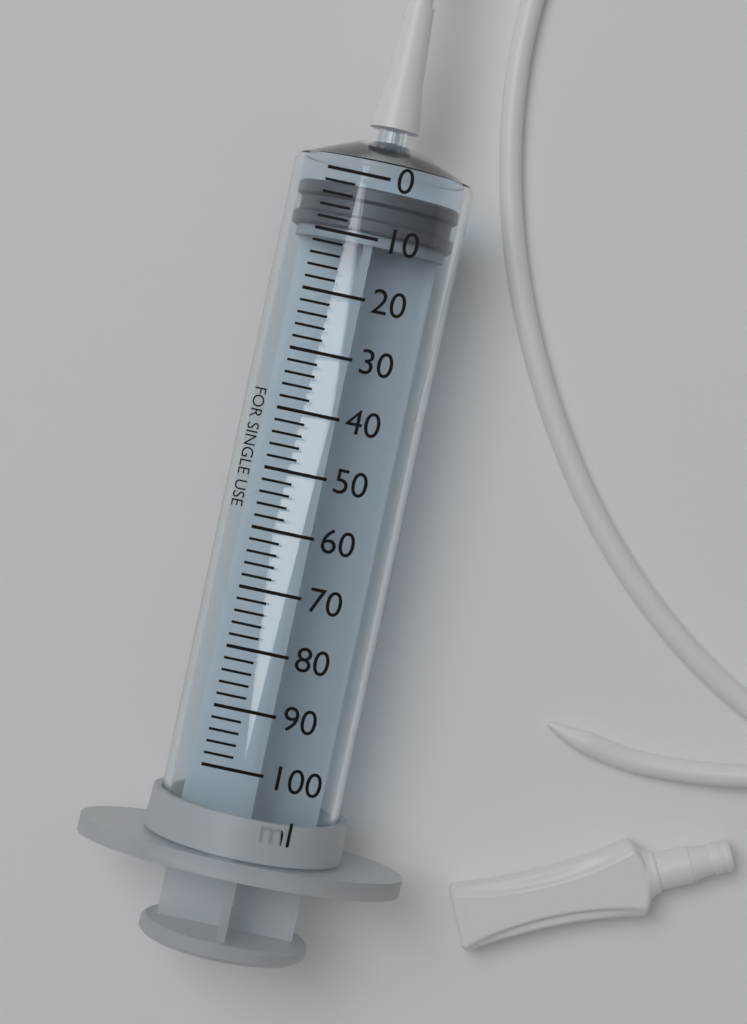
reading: 2 ml
